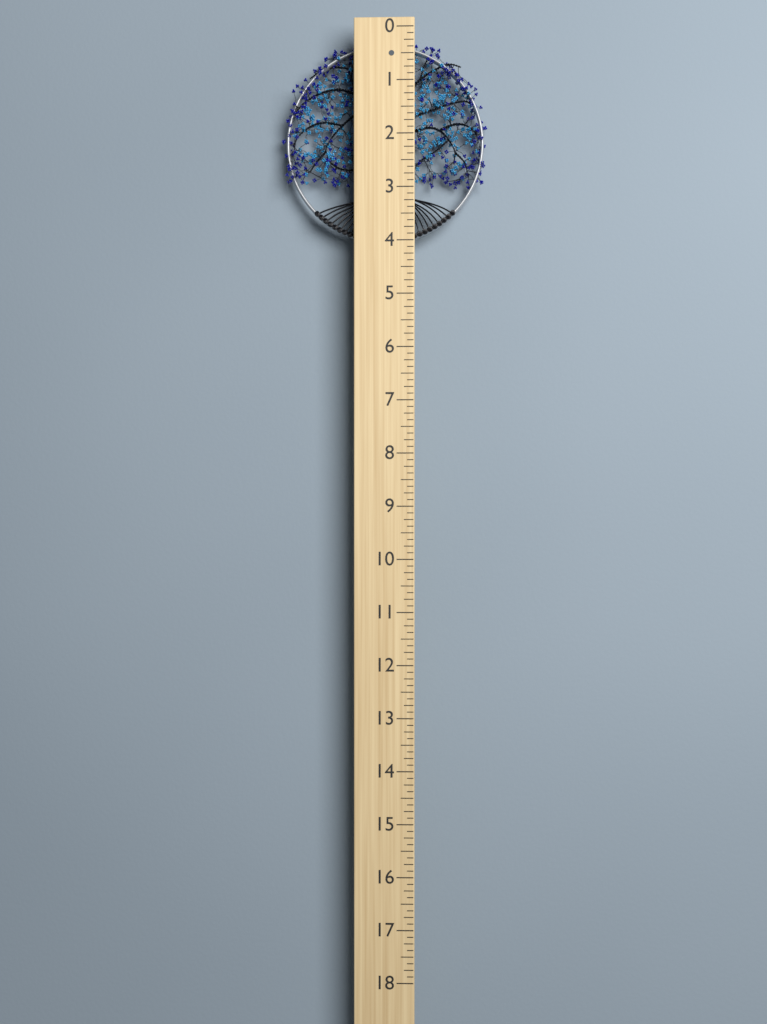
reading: 4.000 (no unit)
